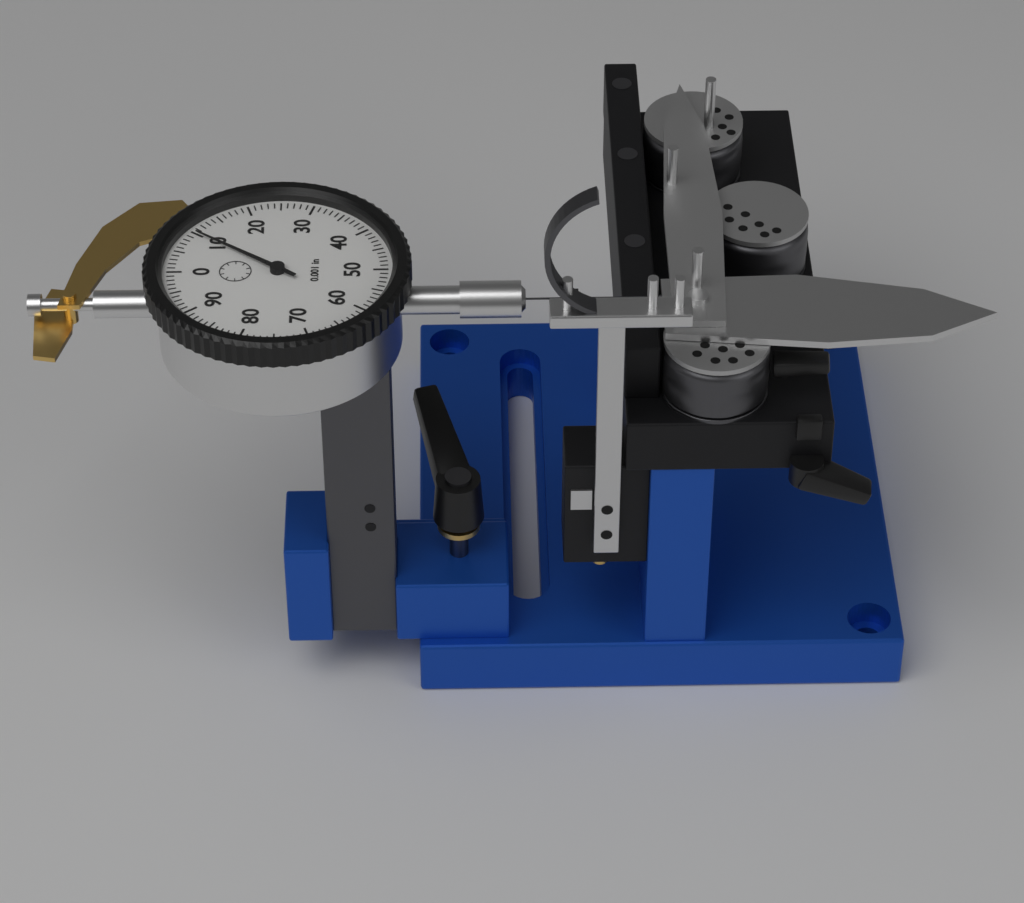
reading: 0.010 in
